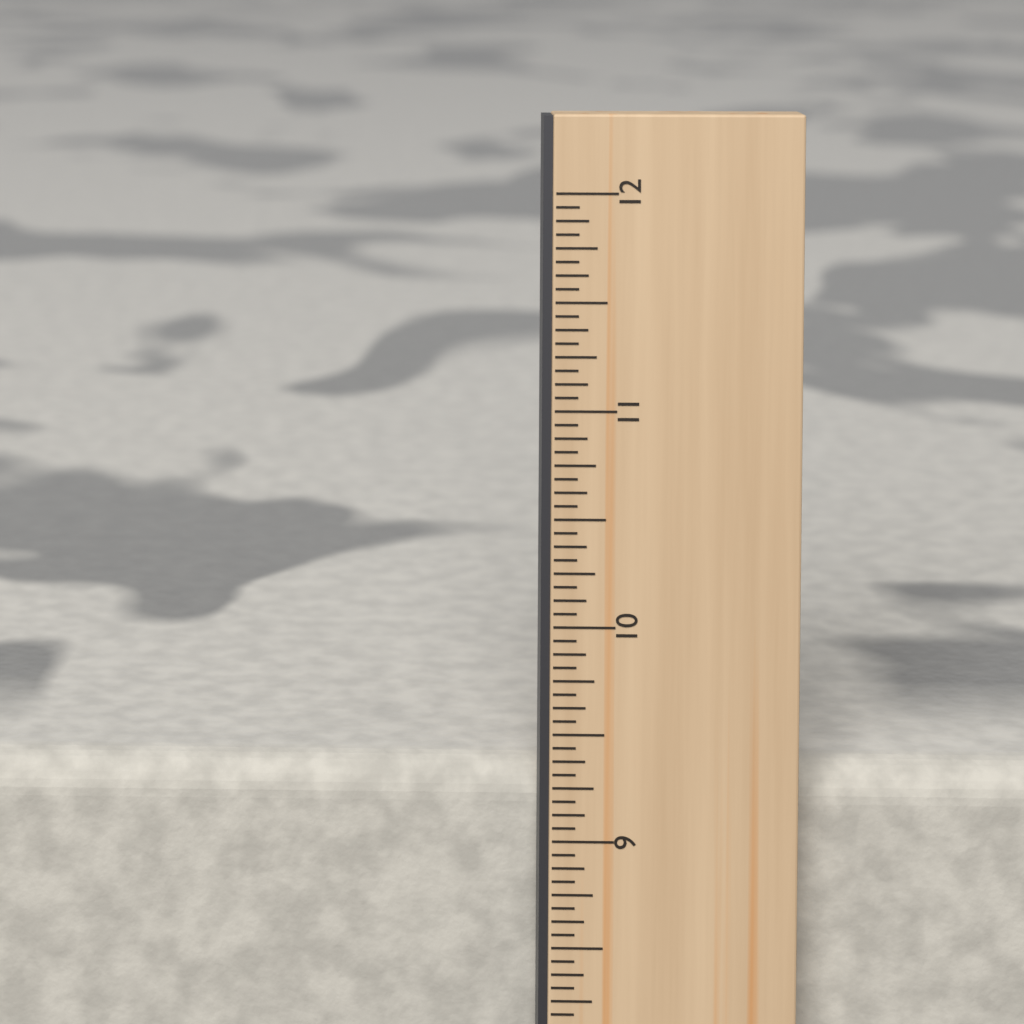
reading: 9.3125 in
